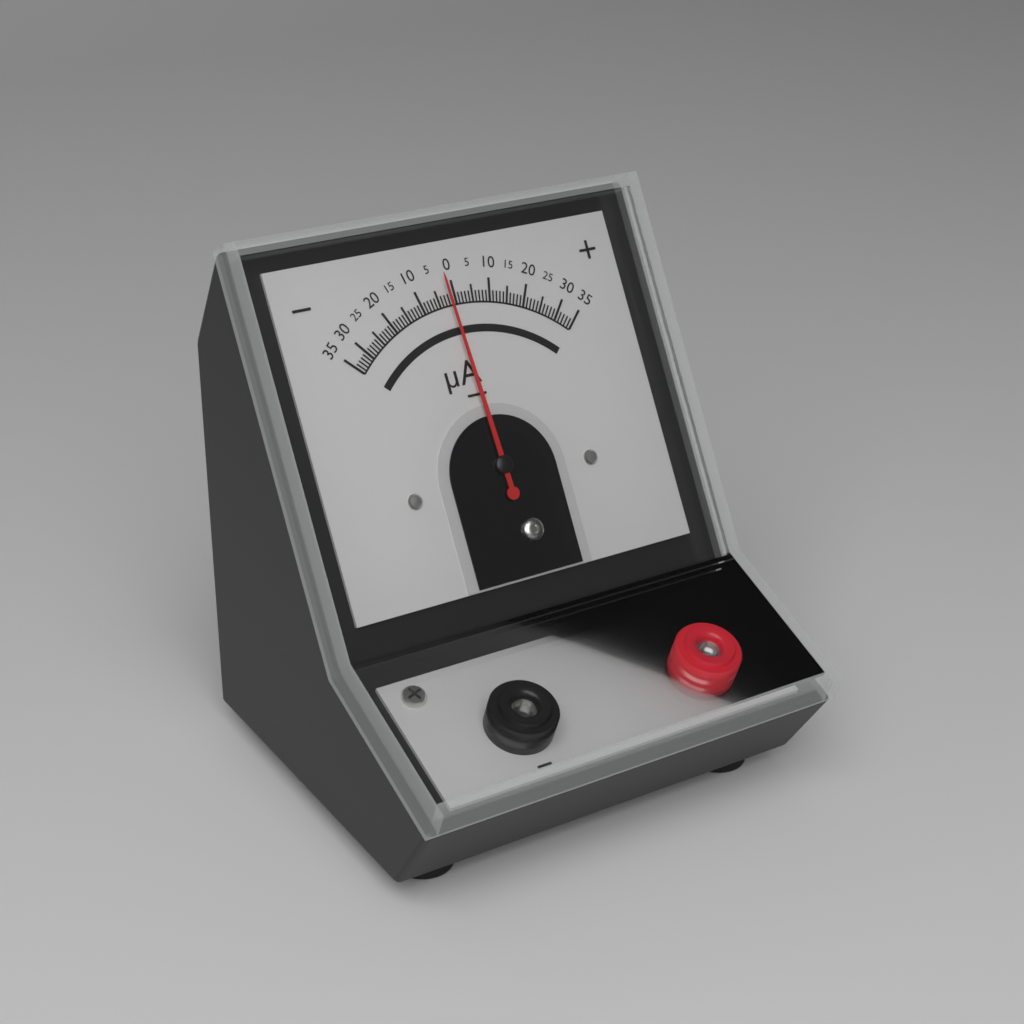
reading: -2 µA
